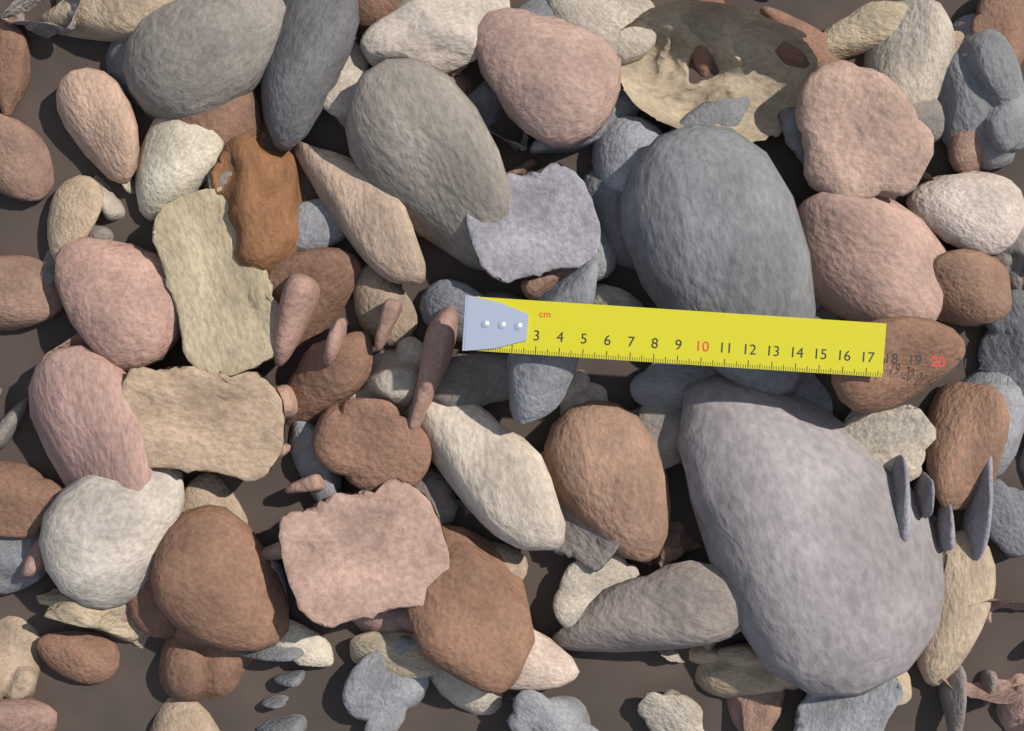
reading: 17.7 cm
